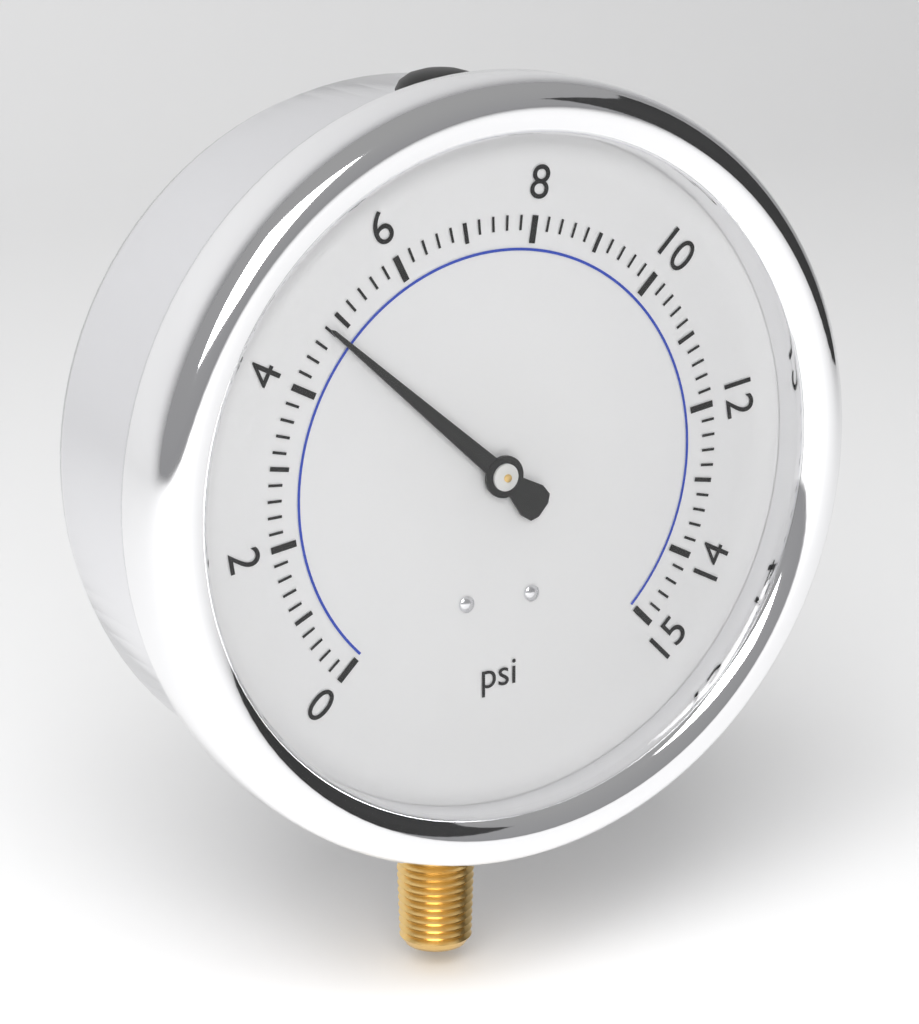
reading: 4.8 psi
